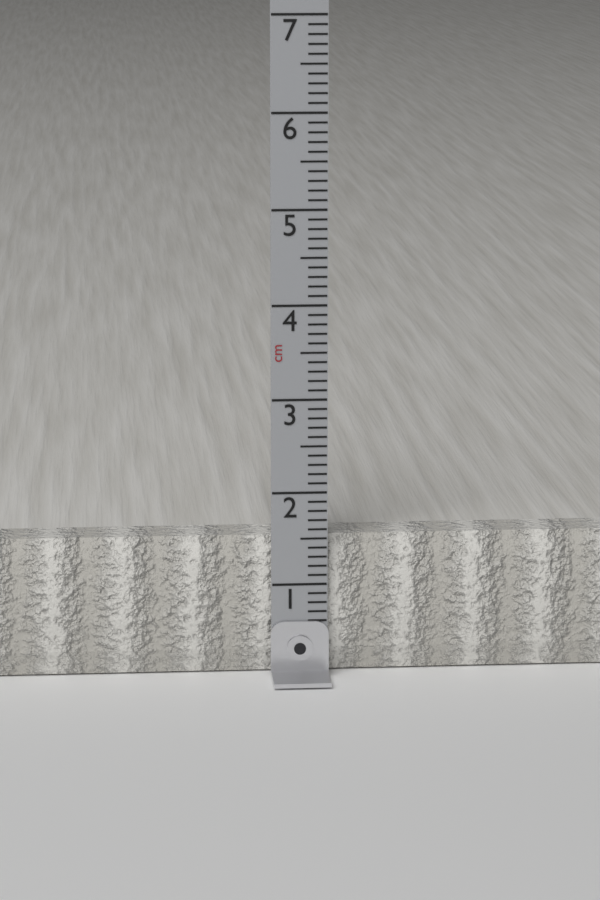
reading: 1.5 cm
